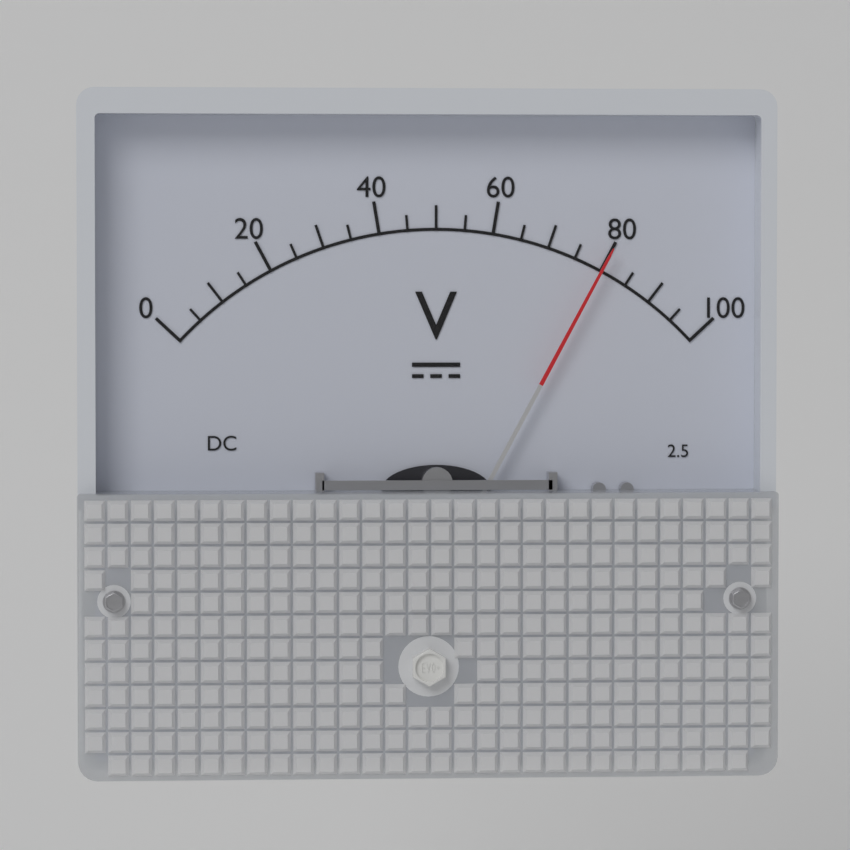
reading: 80 V
